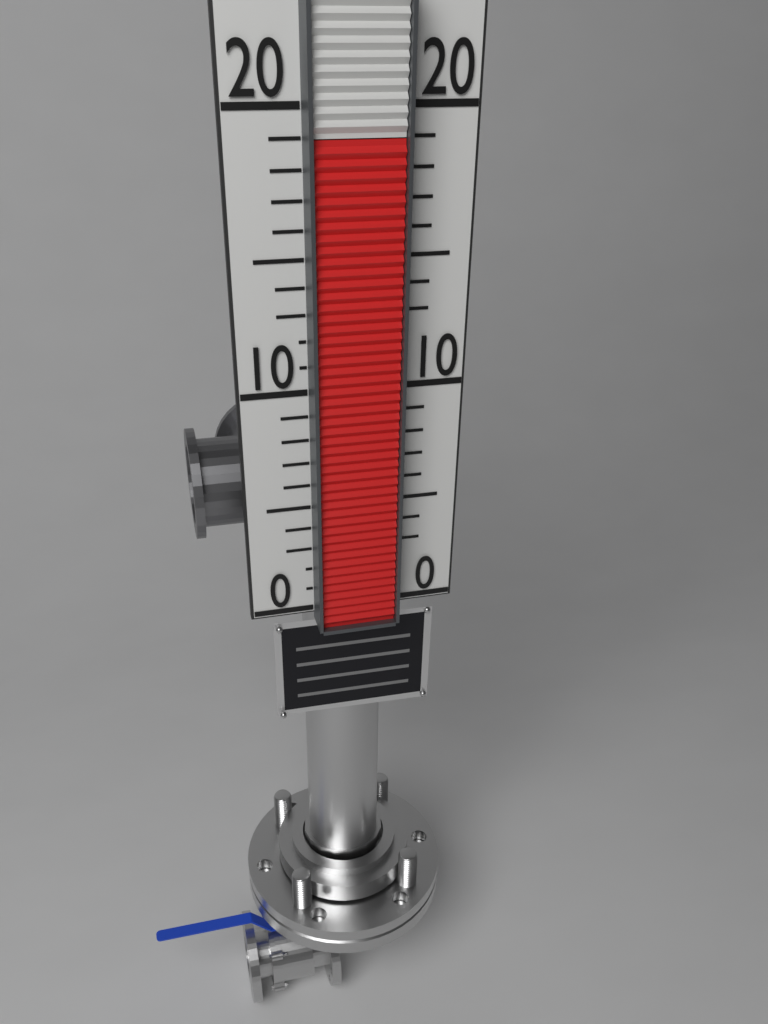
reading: 19 (no unit)
